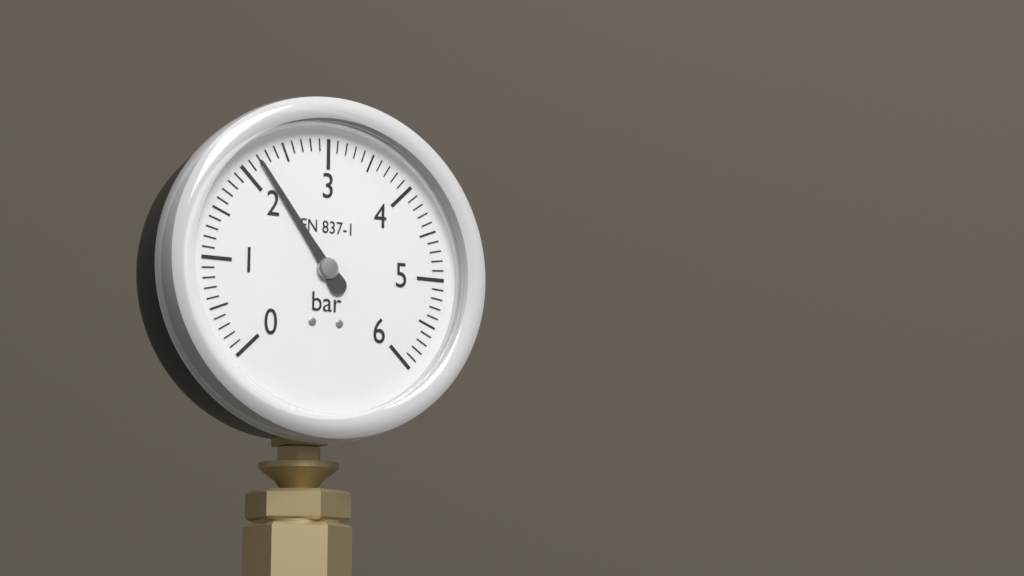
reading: 2.2 bar
